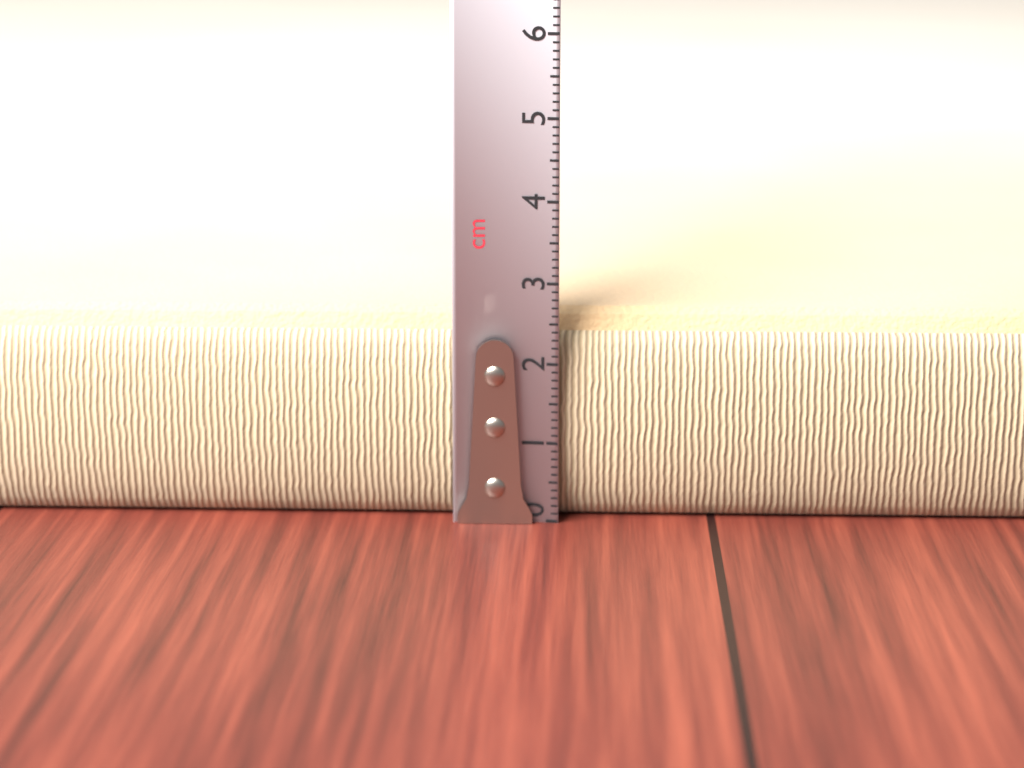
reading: 2.6 cm
